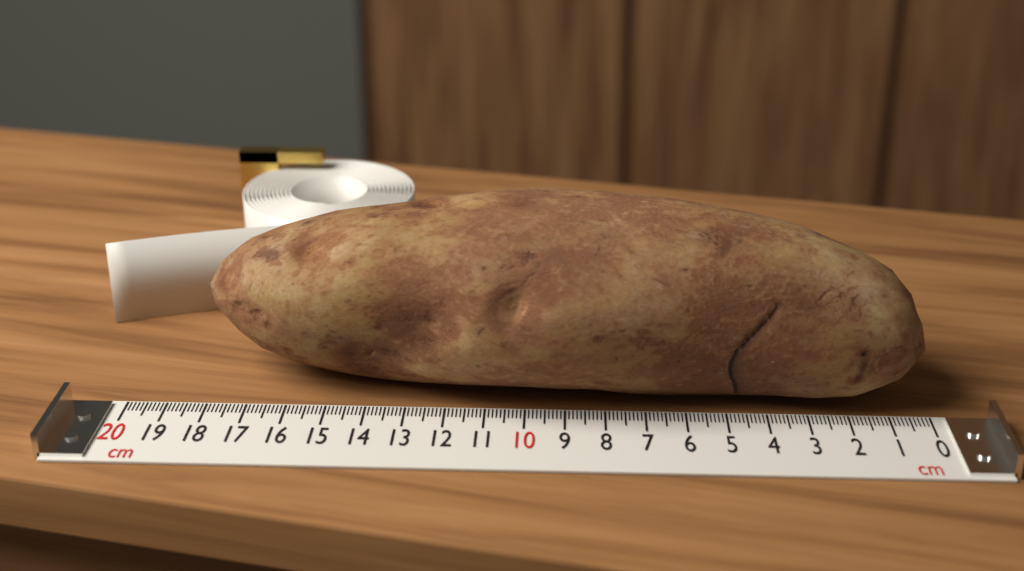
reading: 18.2 cm
